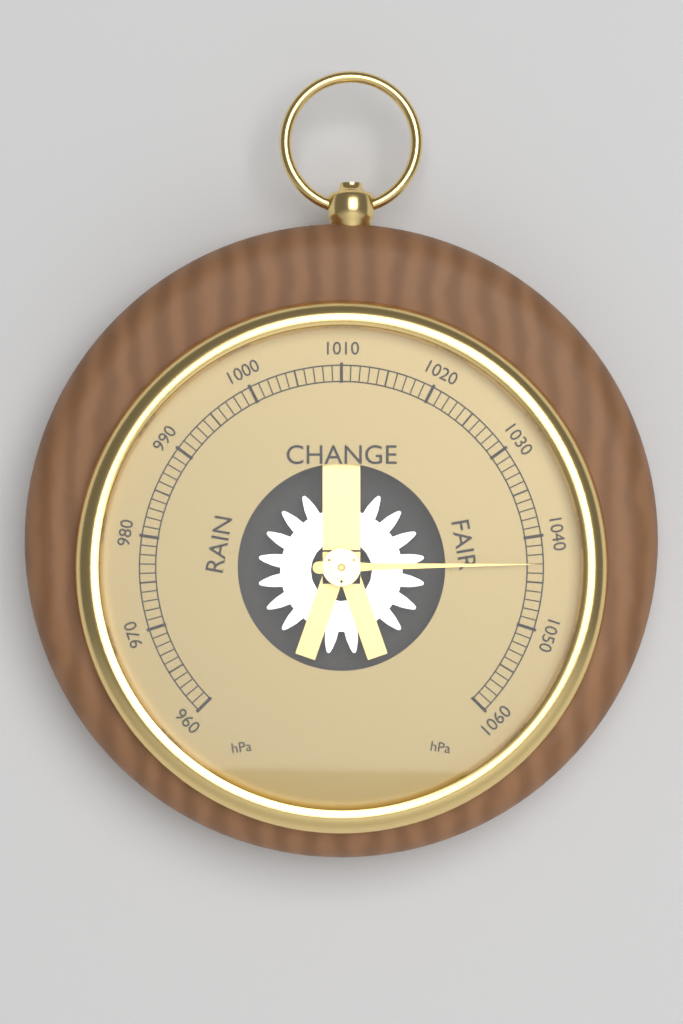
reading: 1043 hPa
